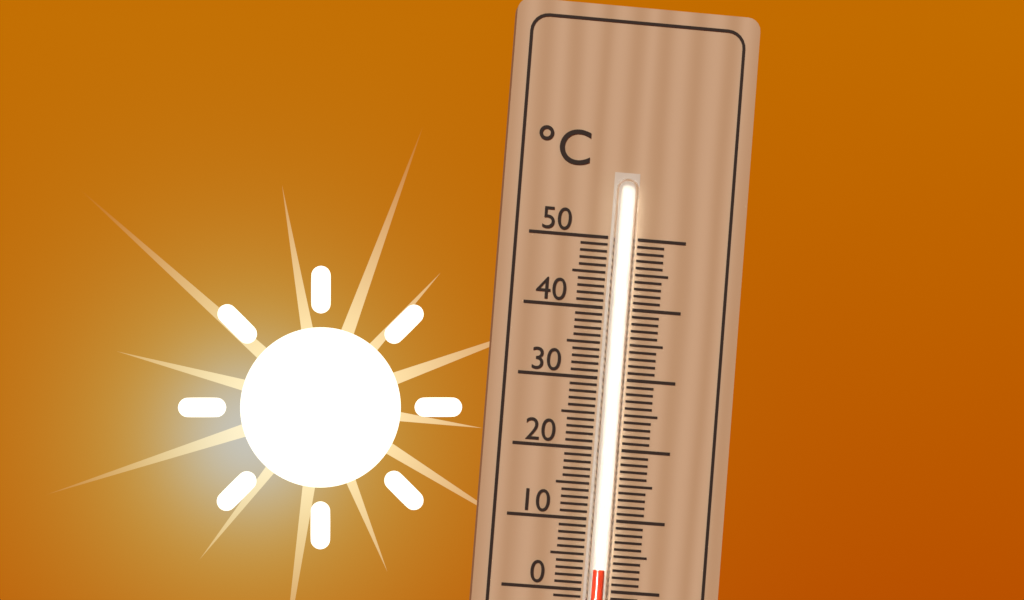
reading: 3 °C
